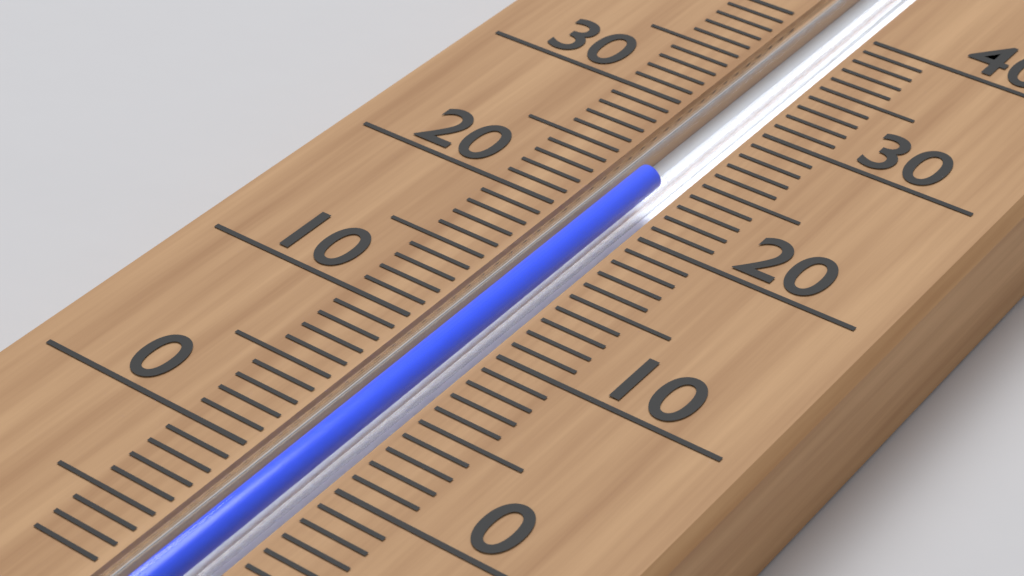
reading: 24 (no unit)
